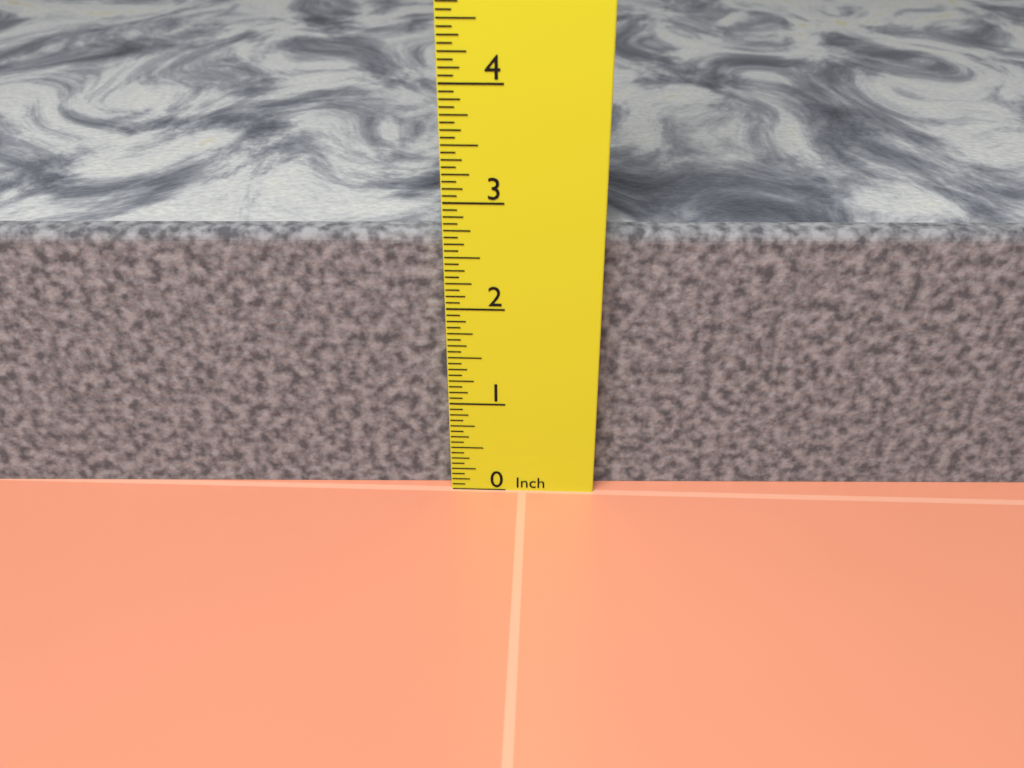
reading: 2.6875 in
